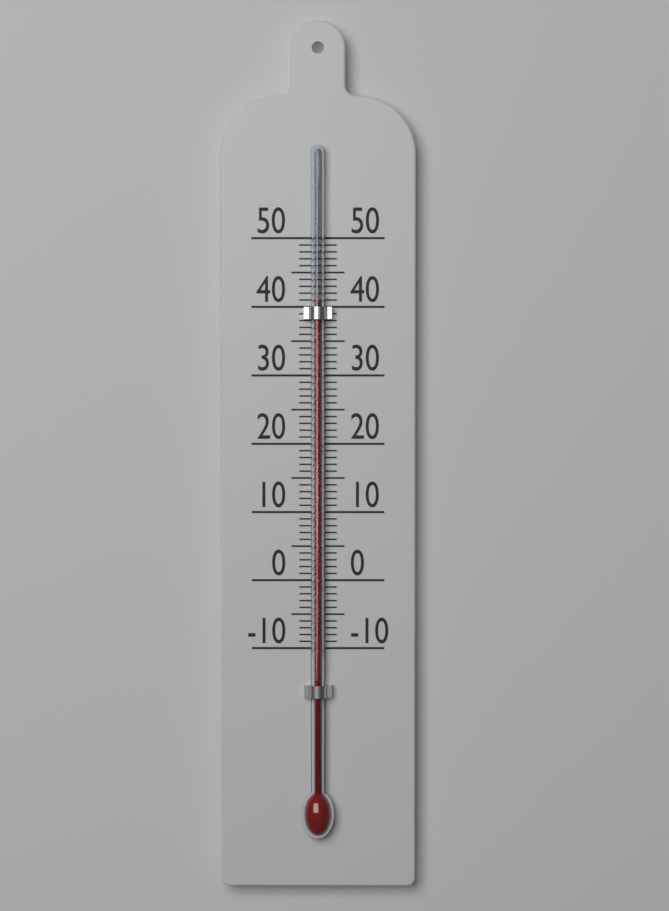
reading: 41 (no unit)
